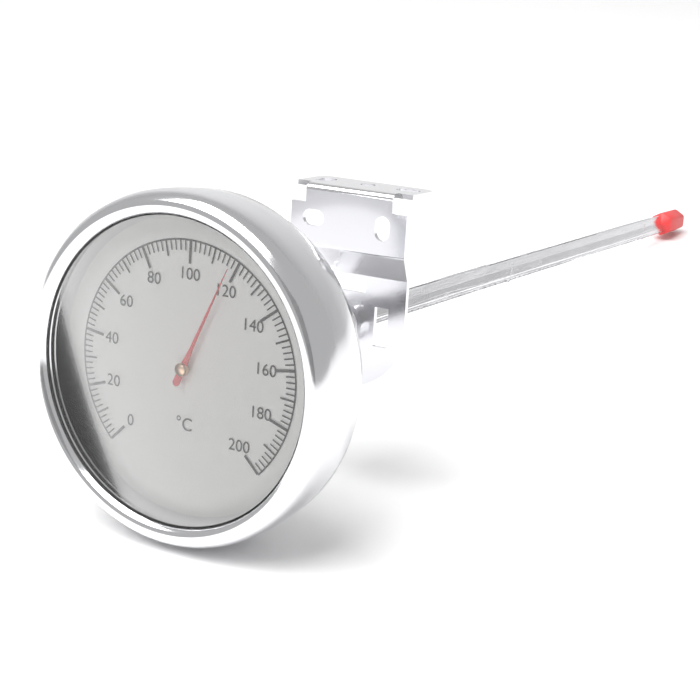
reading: 118 °C
